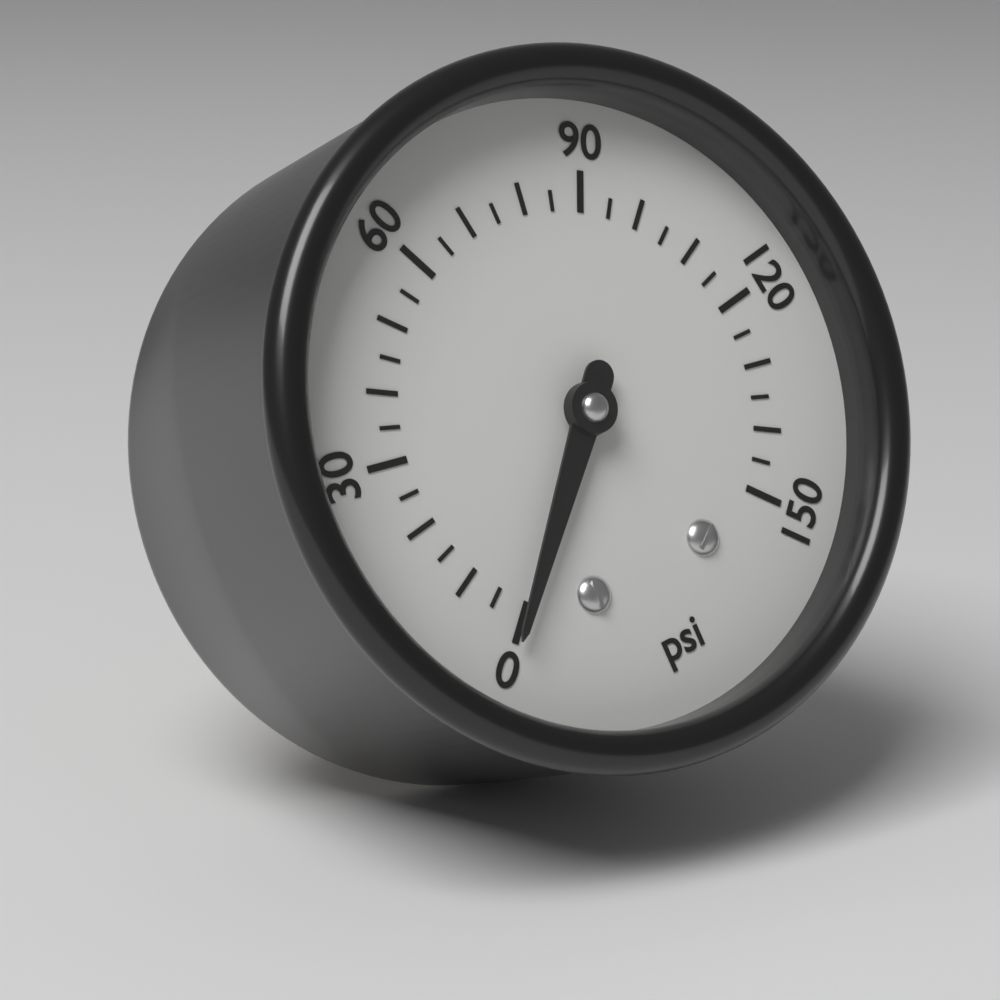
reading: 0 psi
